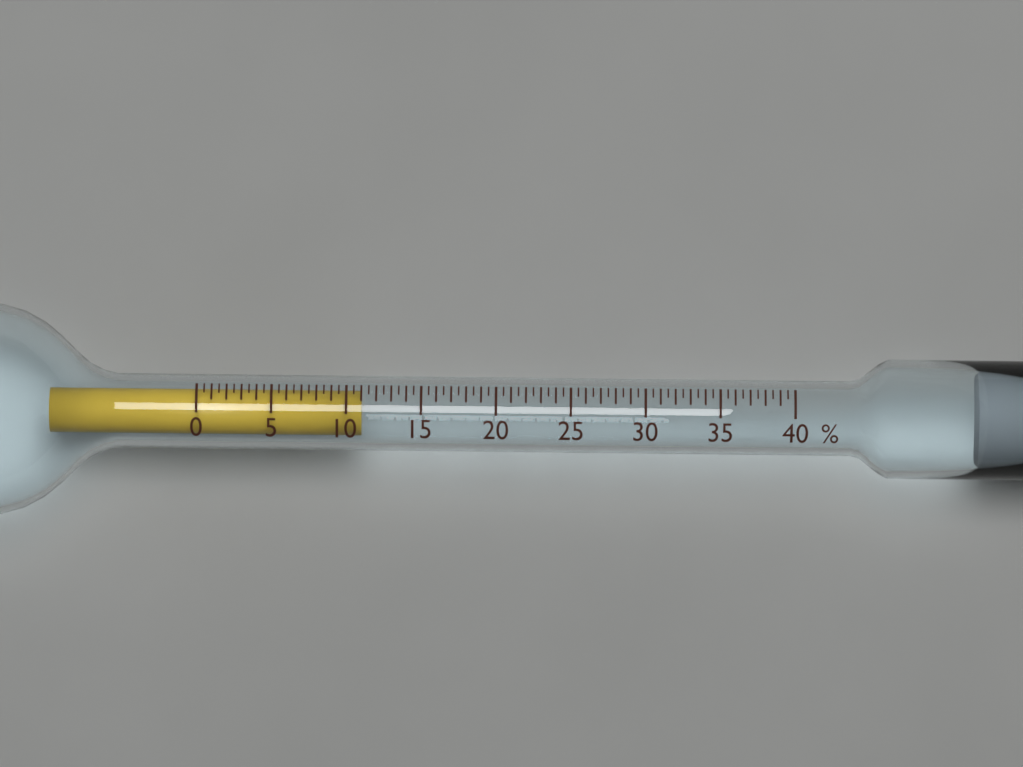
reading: 11.0 %
